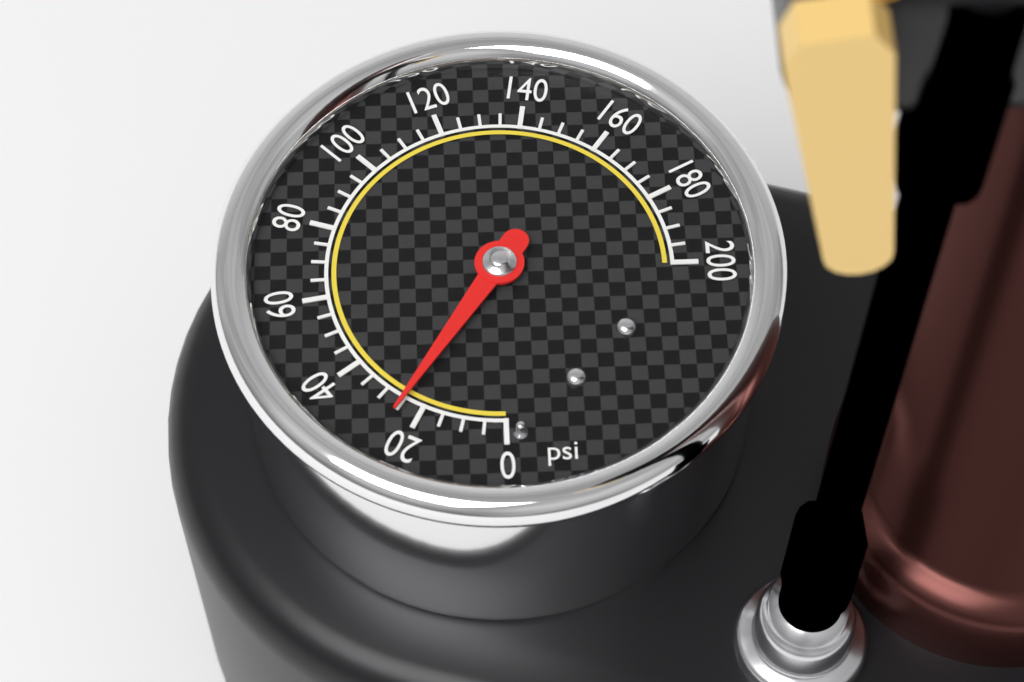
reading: 25 psi
